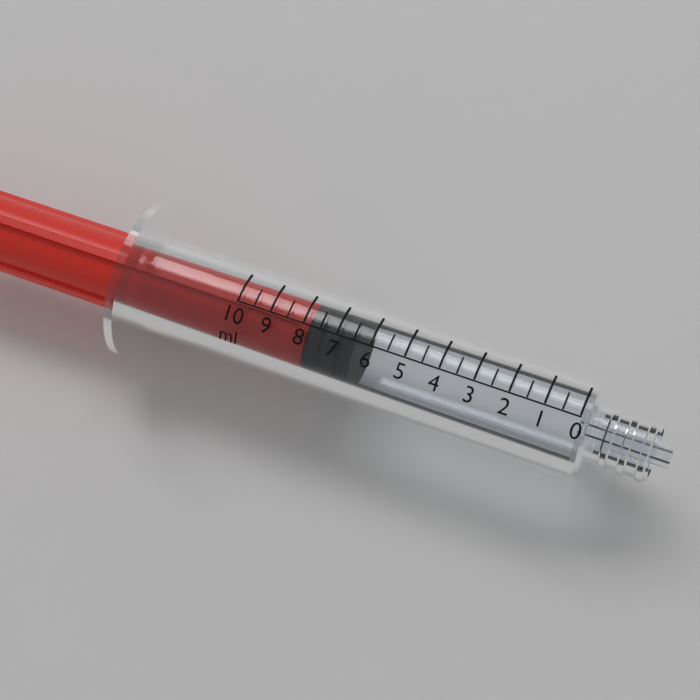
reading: 6.5 ml
